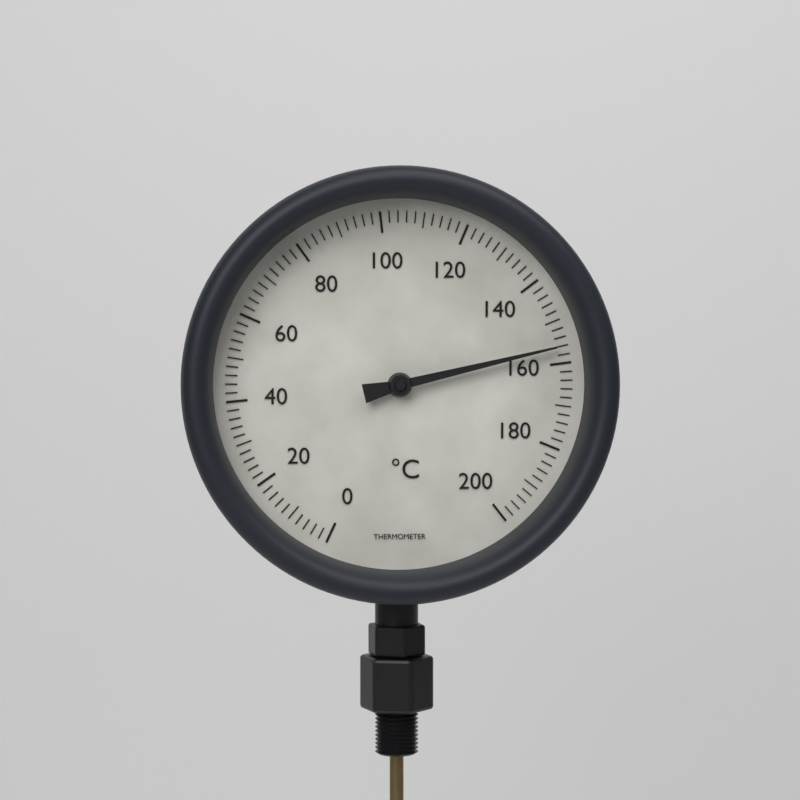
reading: 156 °C
